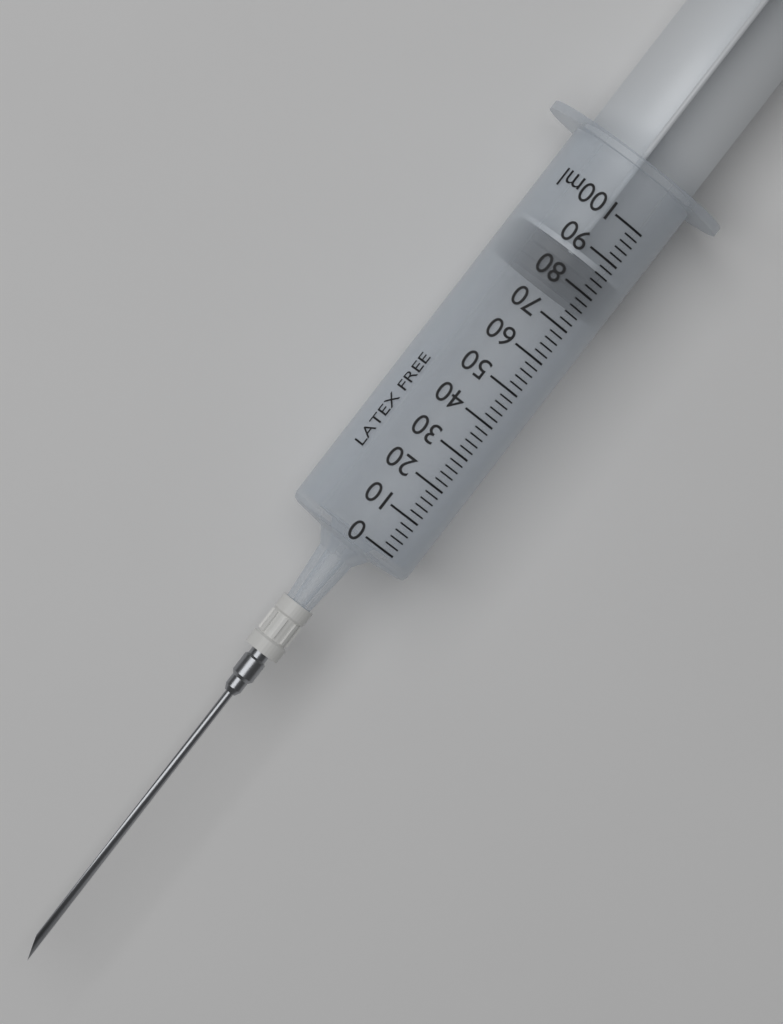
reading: 76 ml
